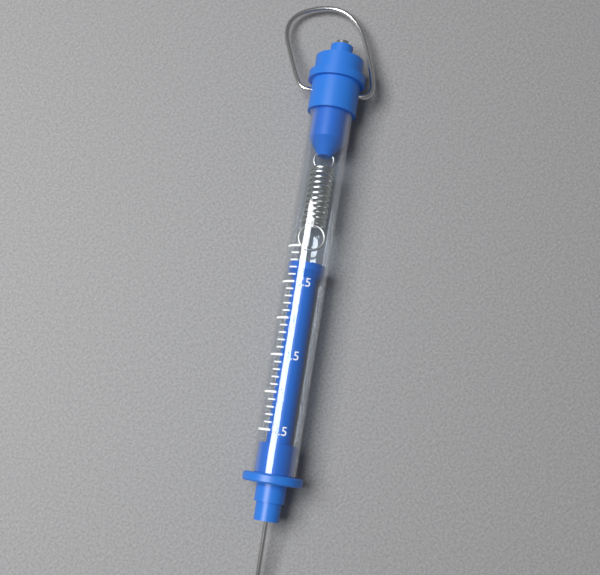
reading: 0.2 N
